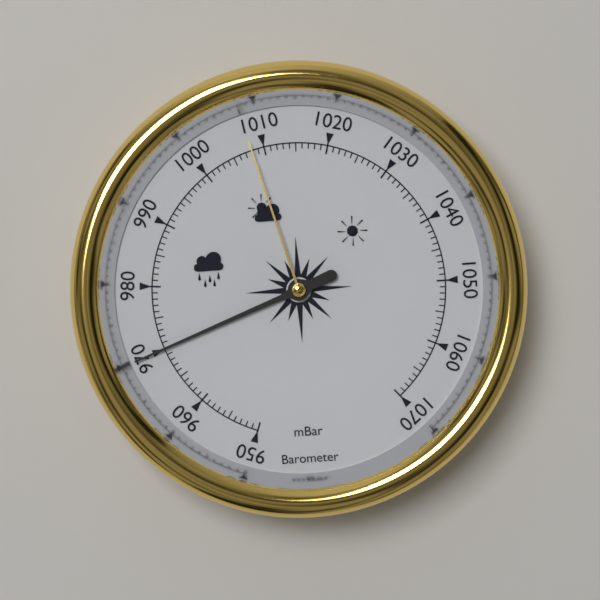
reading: 970 mbar
